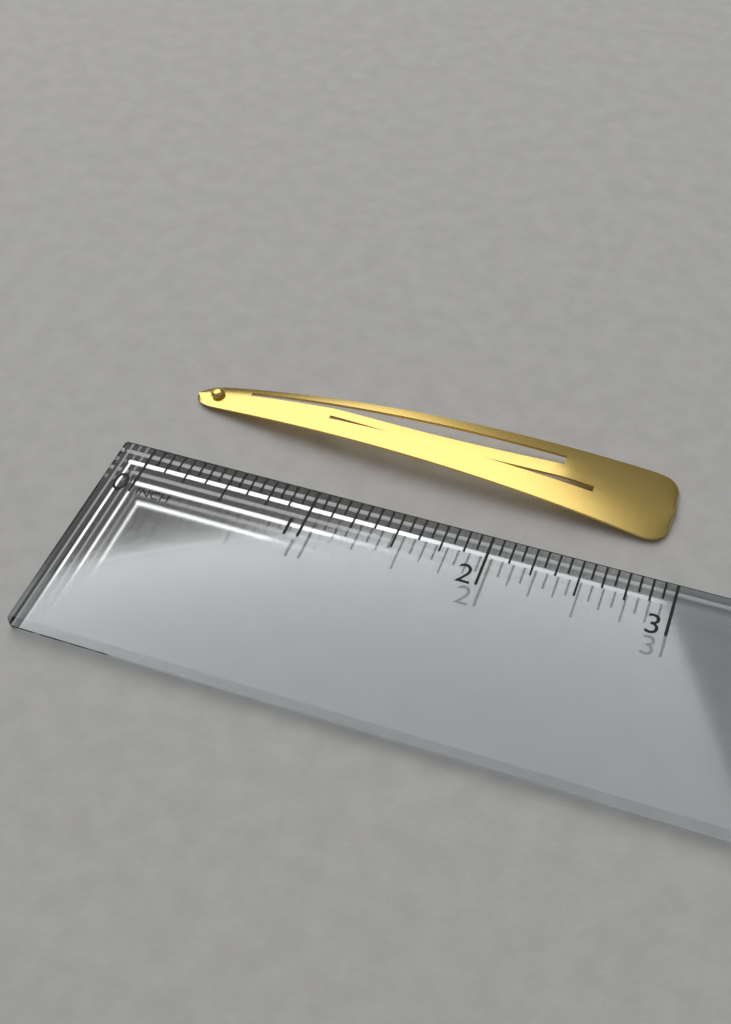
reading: 2.8750 in
